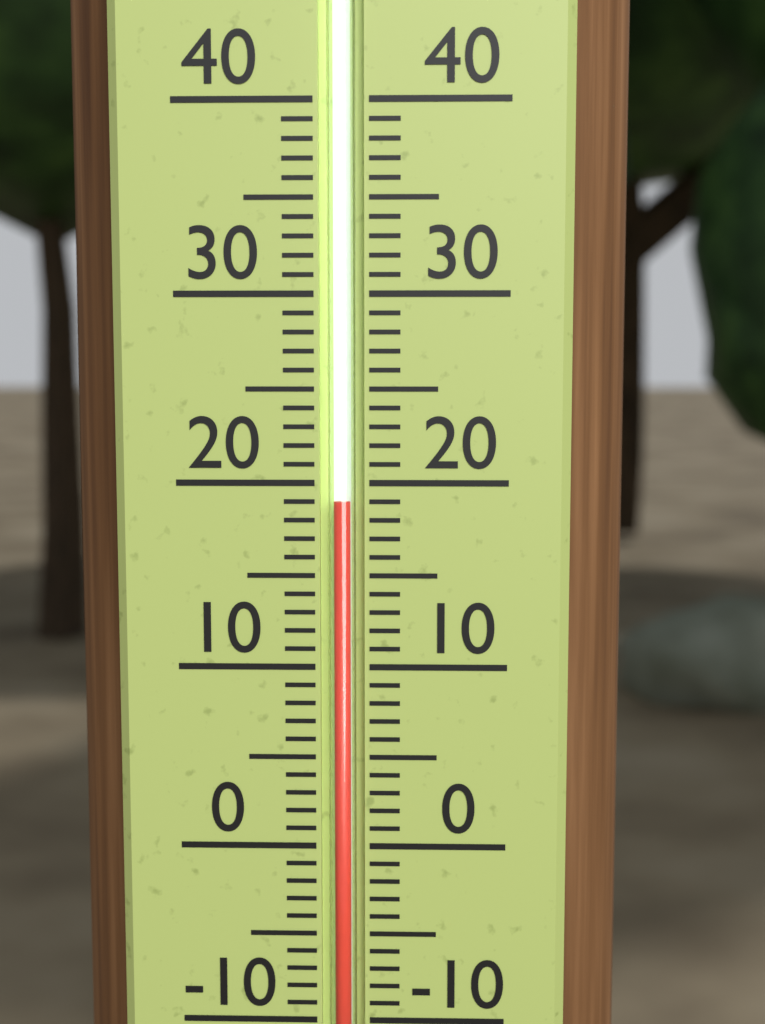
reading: 19 (no unit)
